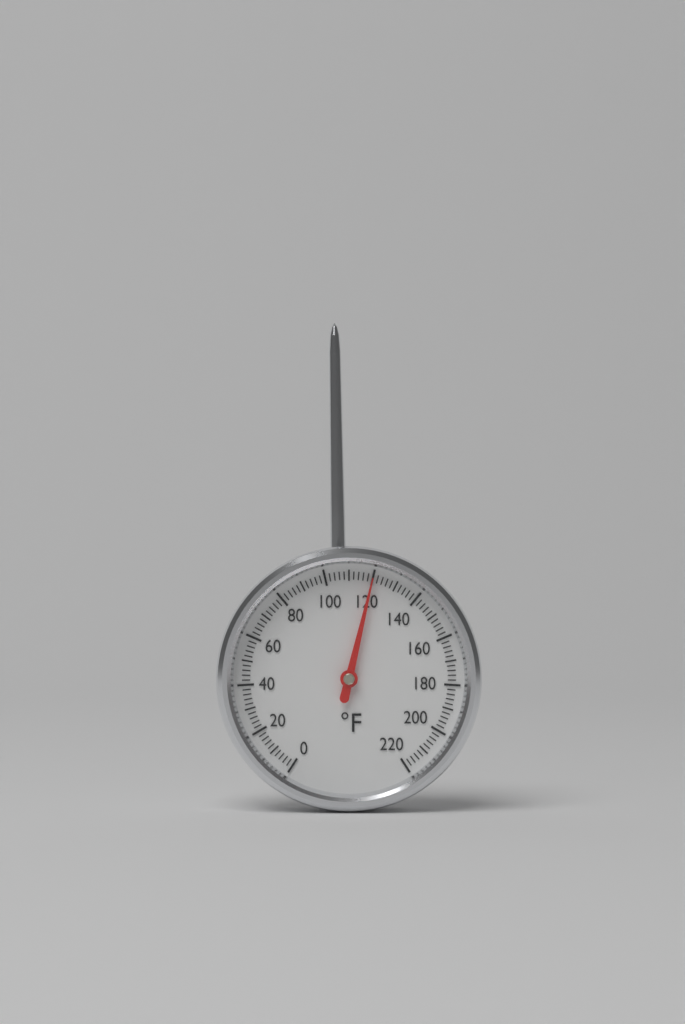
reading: 120 °F
